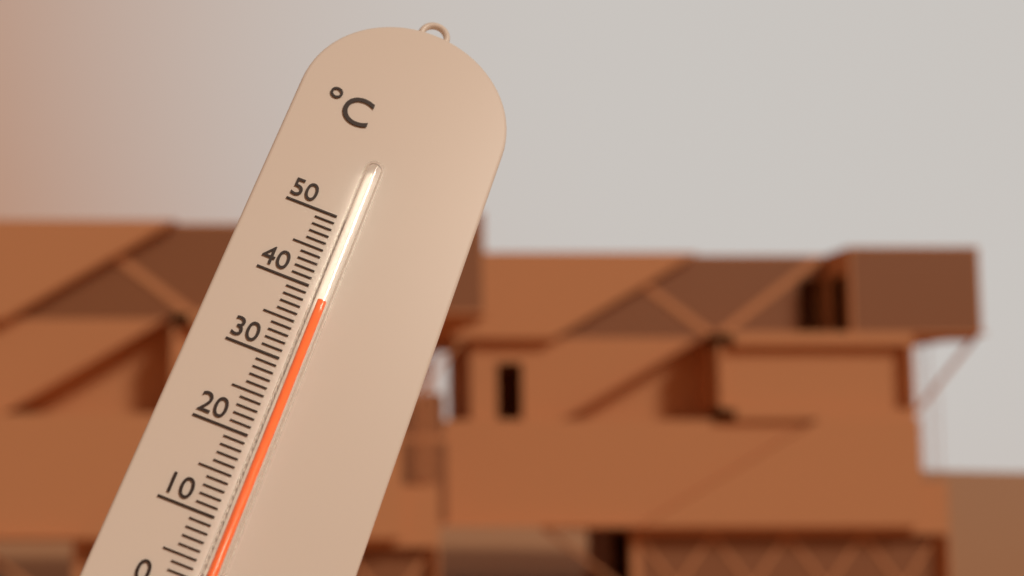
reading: 38 °C
